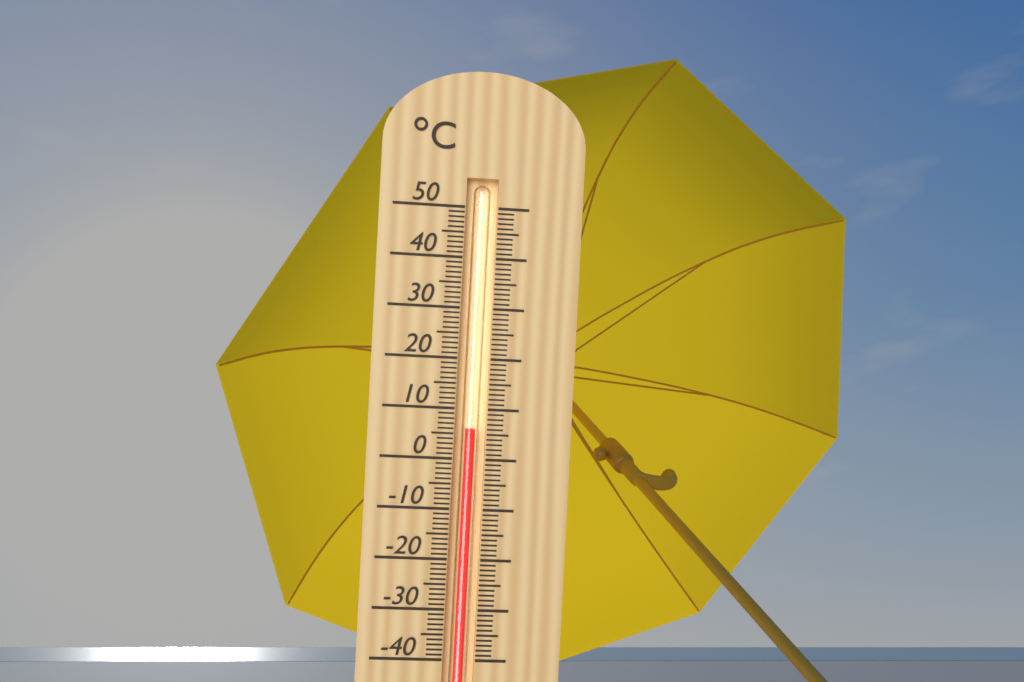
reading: 6 °C
